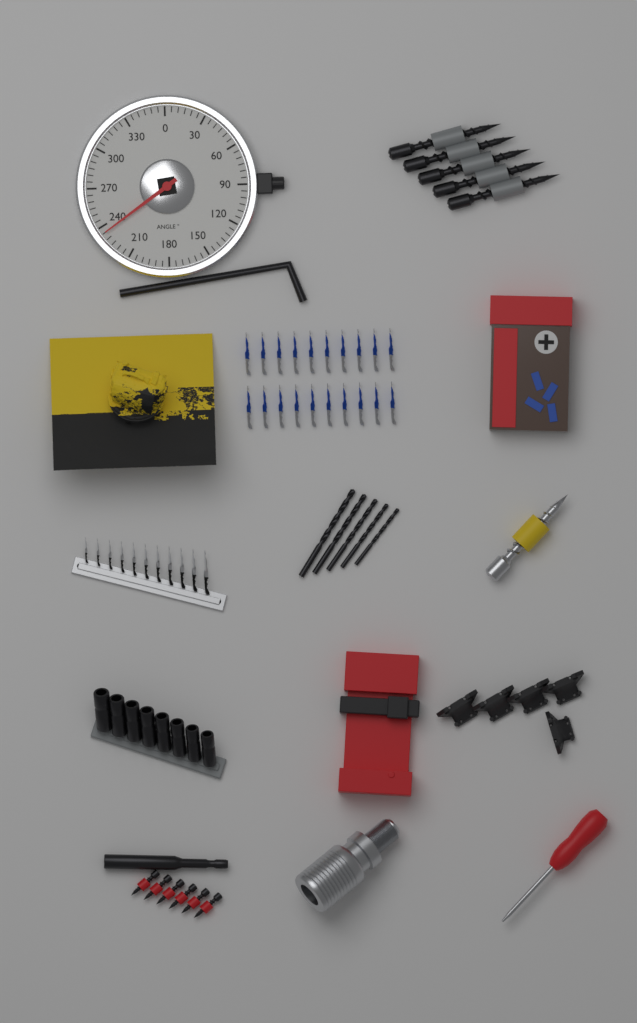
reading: 235 °
